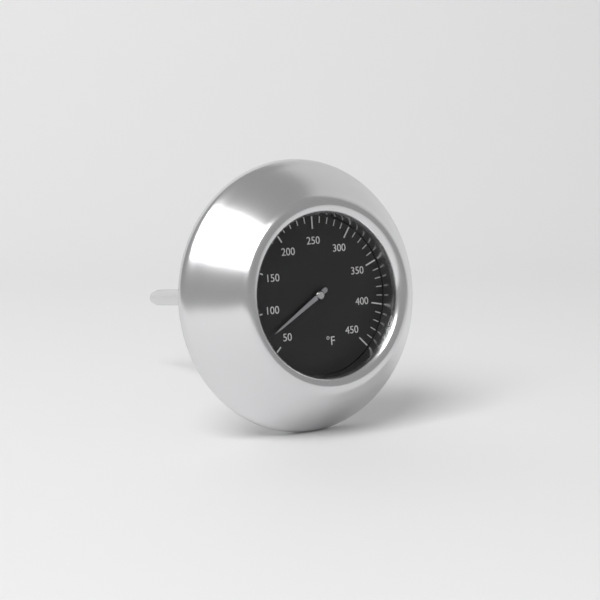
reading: 70 °F
